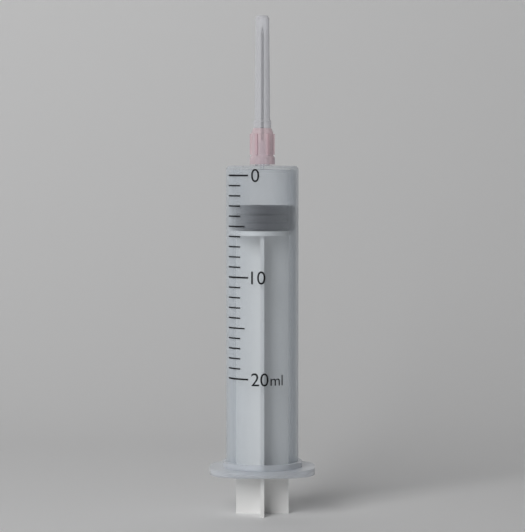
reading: 3 ml
